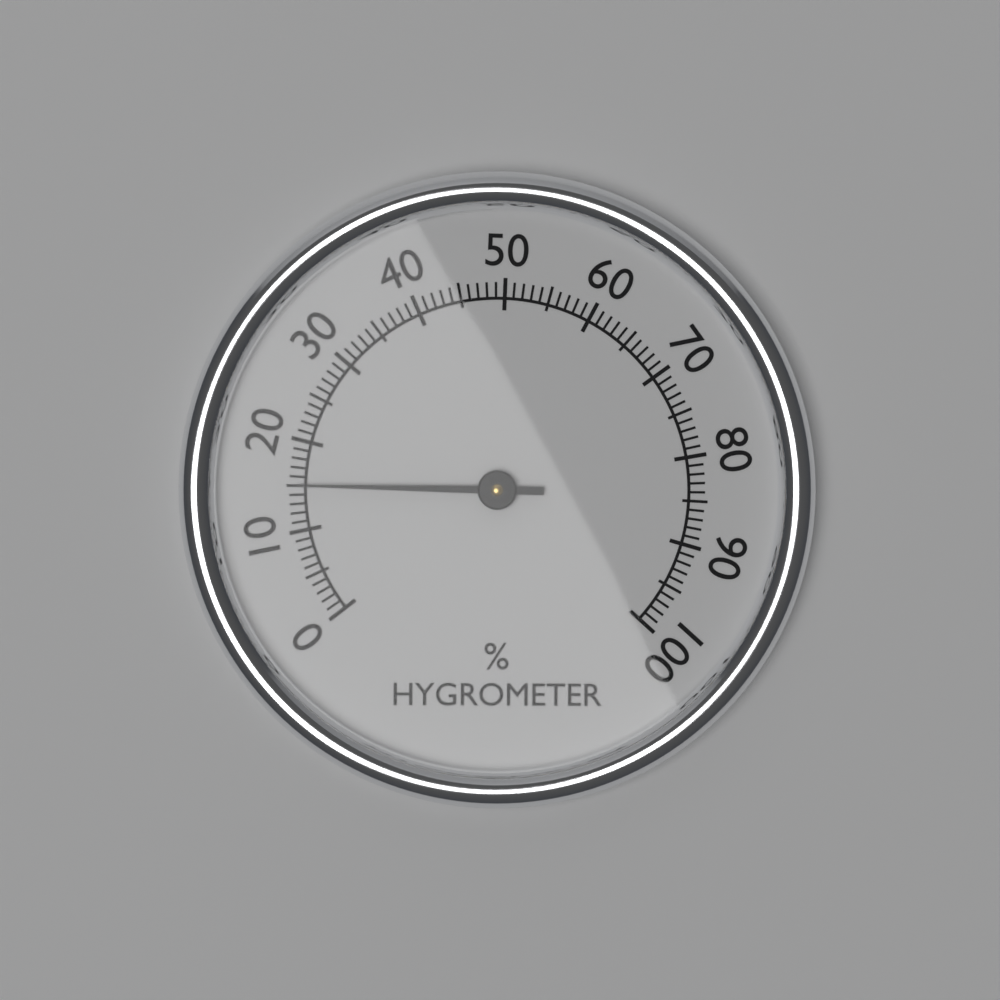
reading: 15 %
